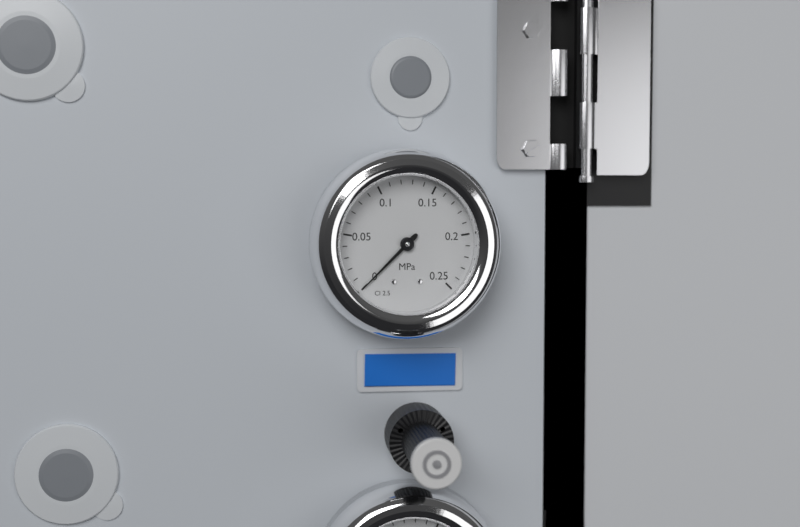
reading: 0.00 MPa
